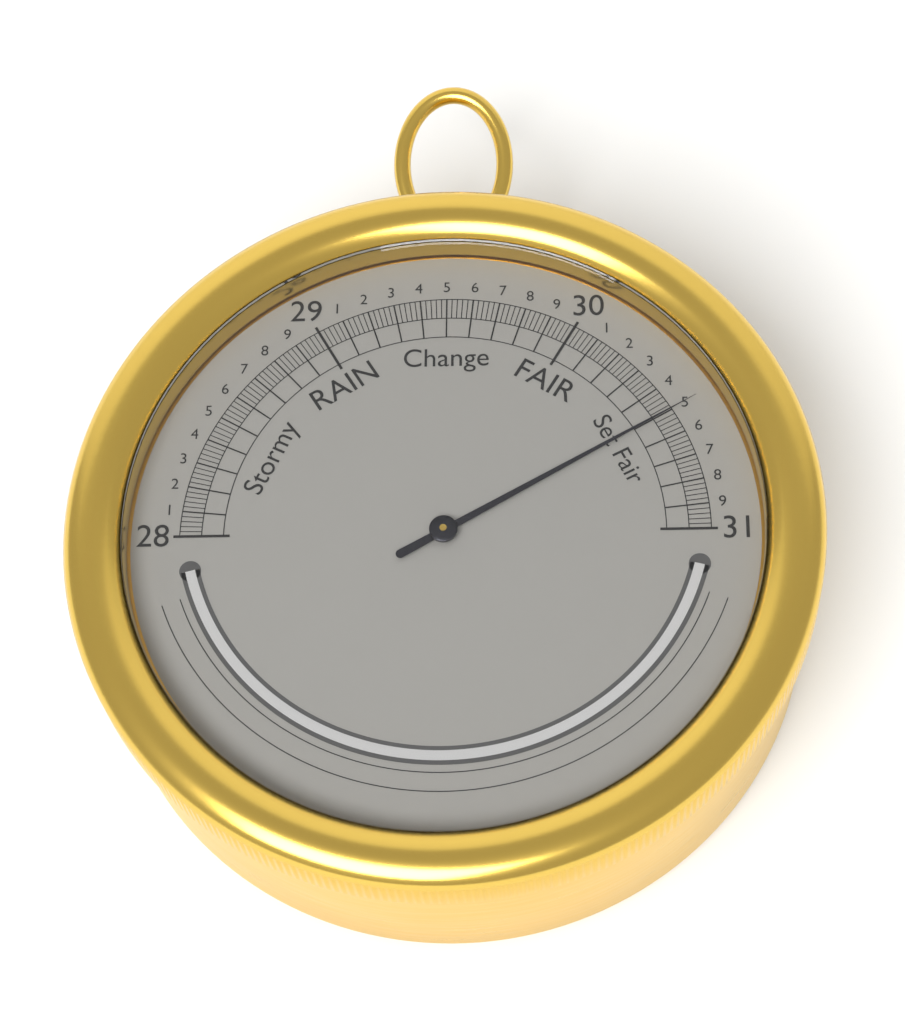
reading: 30.50 inHg
